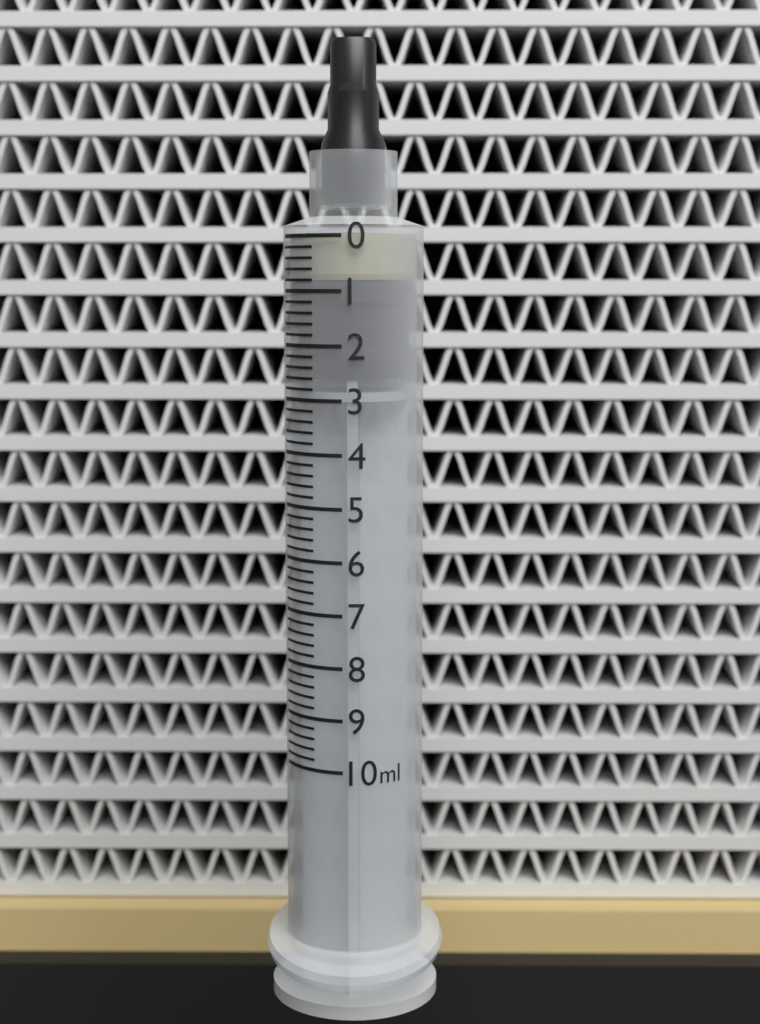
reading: 0.8 ml
